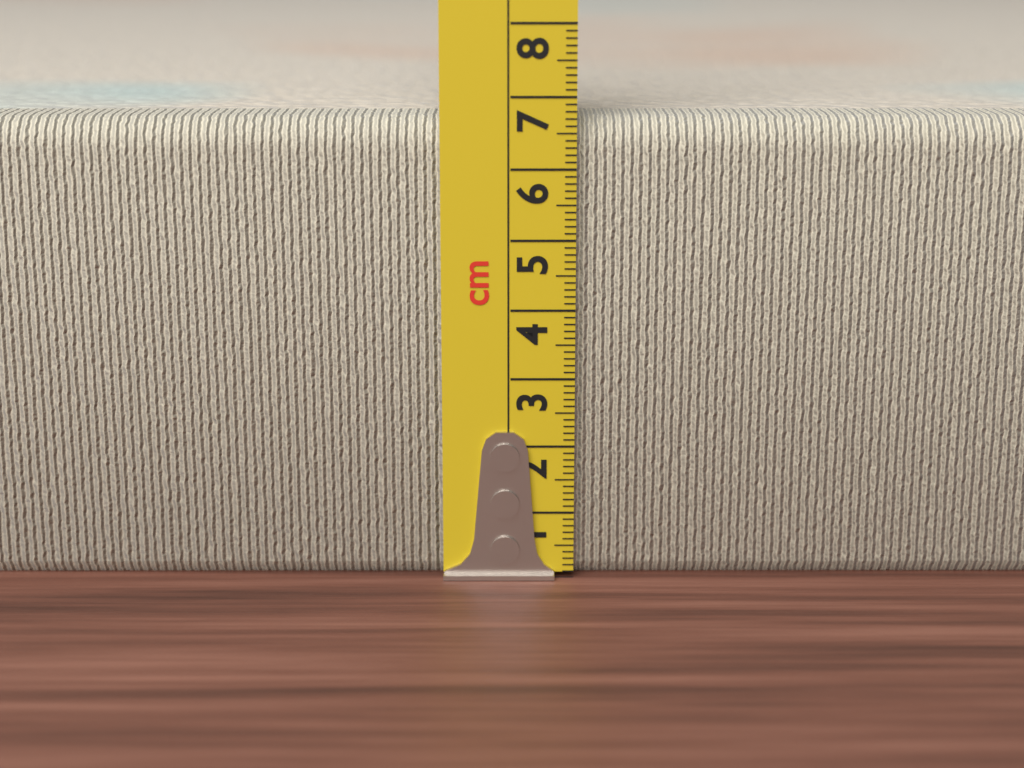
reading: 6.7 cm
